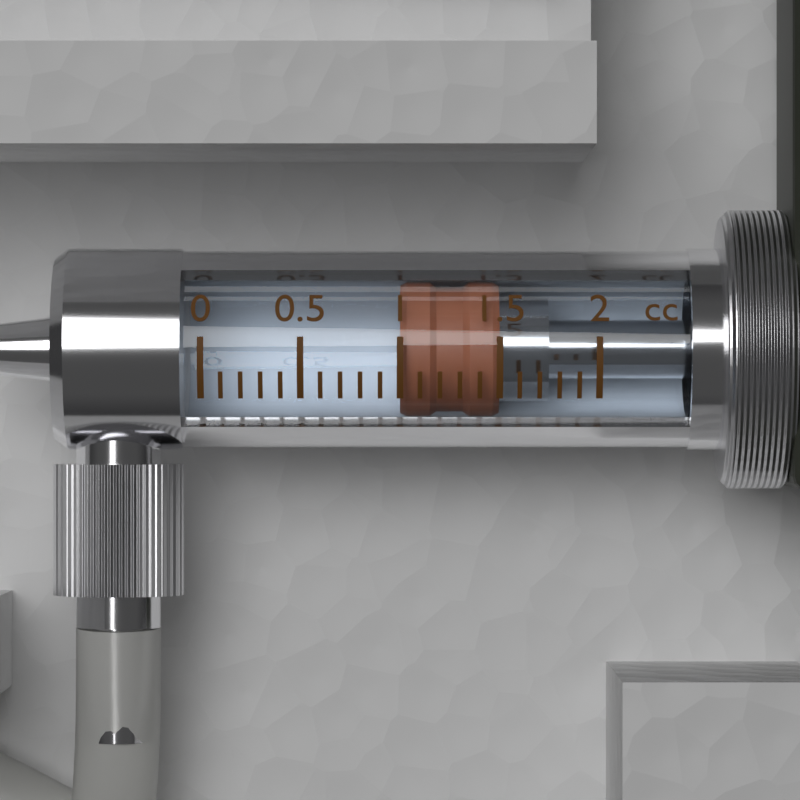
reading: 1.0 cc
